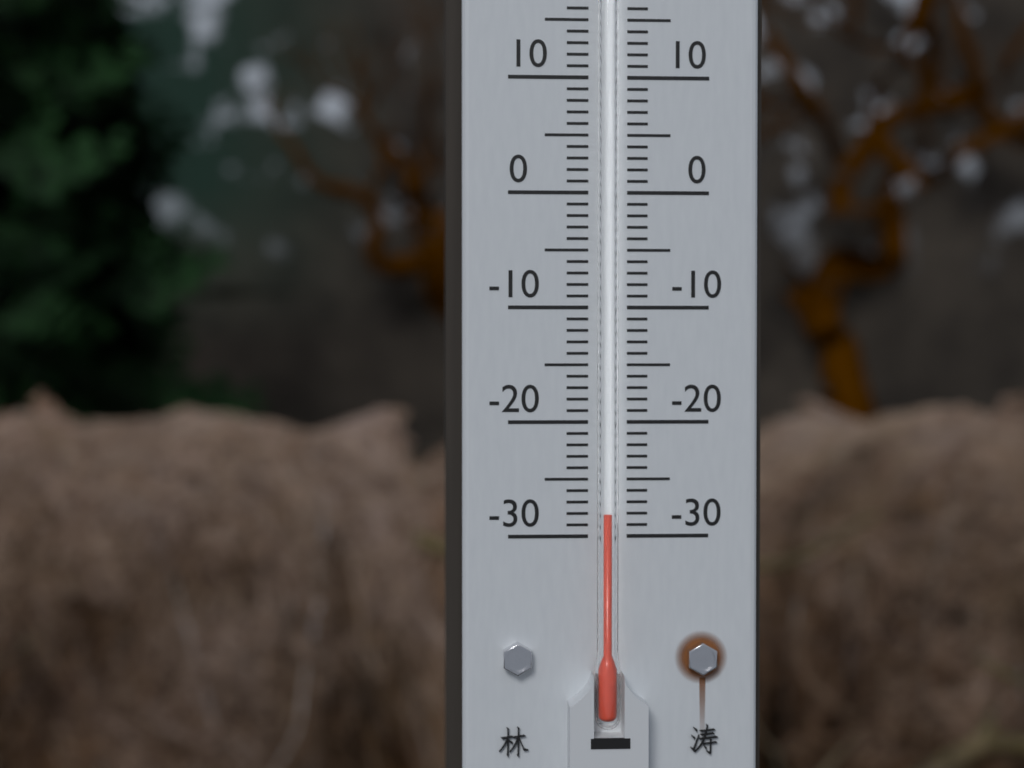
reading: -28 °C
